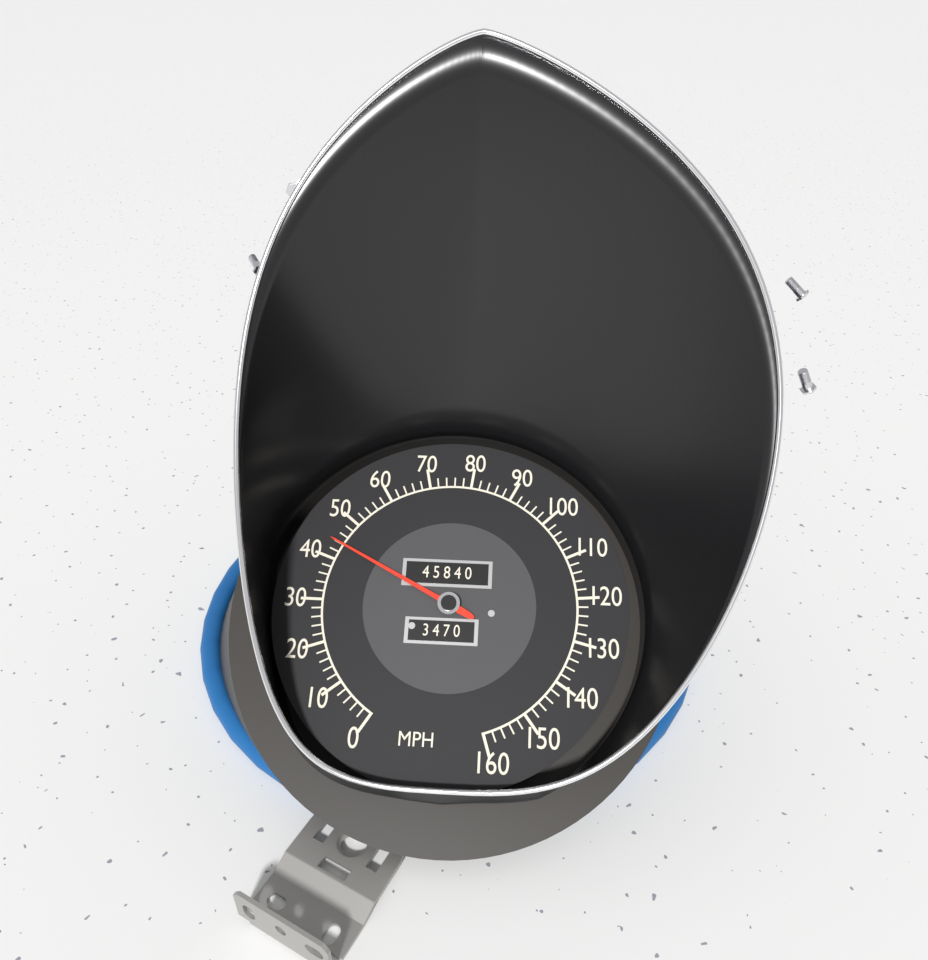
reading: 44 MPH
